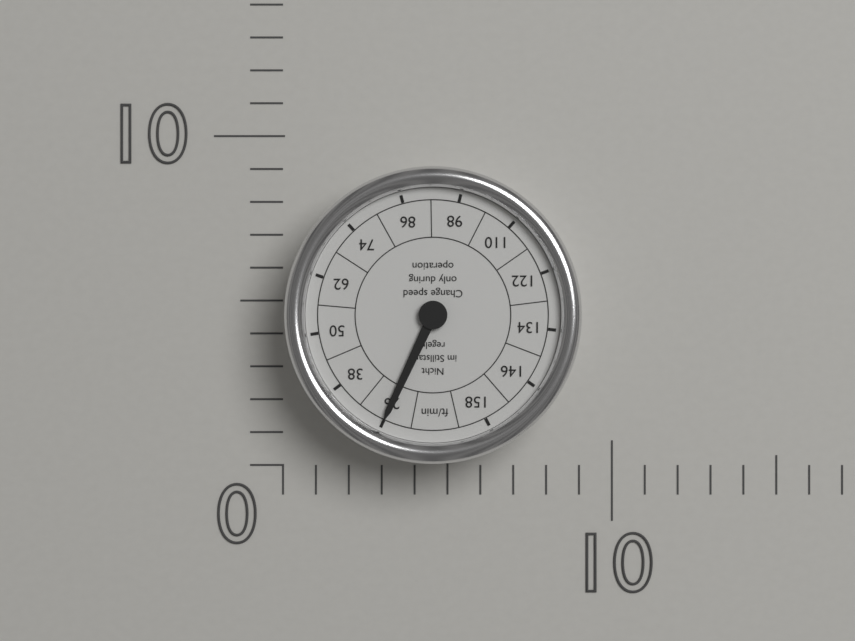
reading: 26 ft/min
